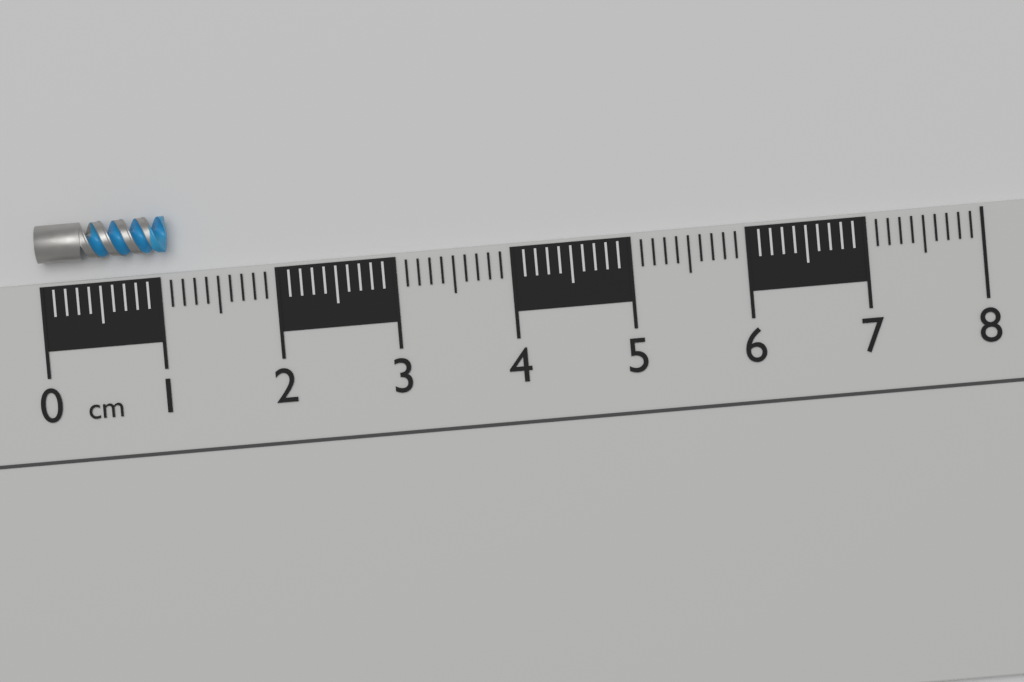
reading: 1.1 cm
